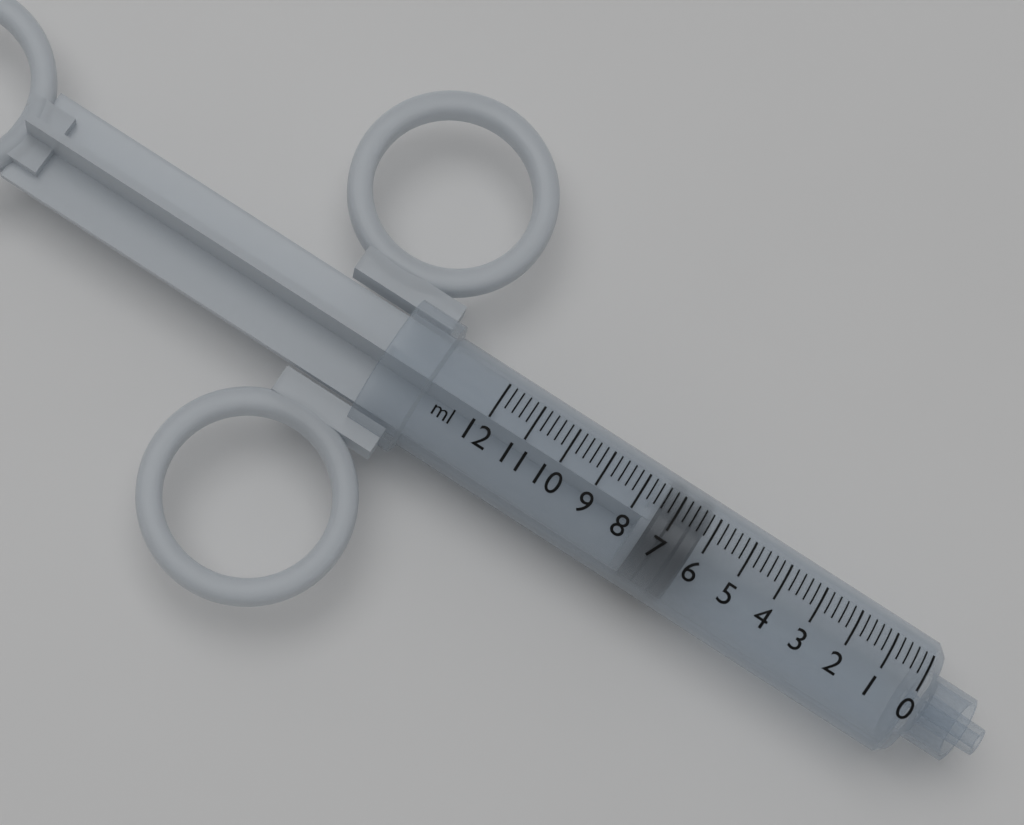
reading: 6.2 ml
